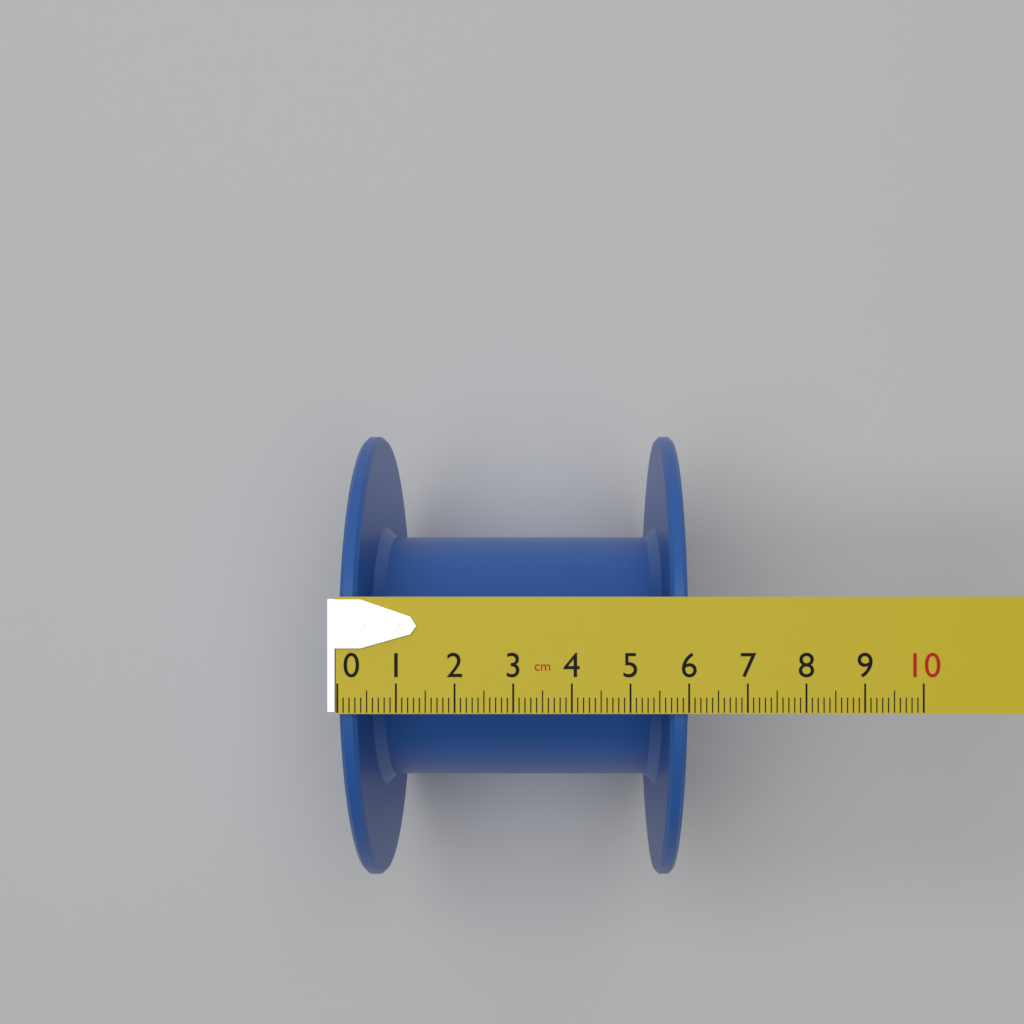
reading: 6.0 cm
